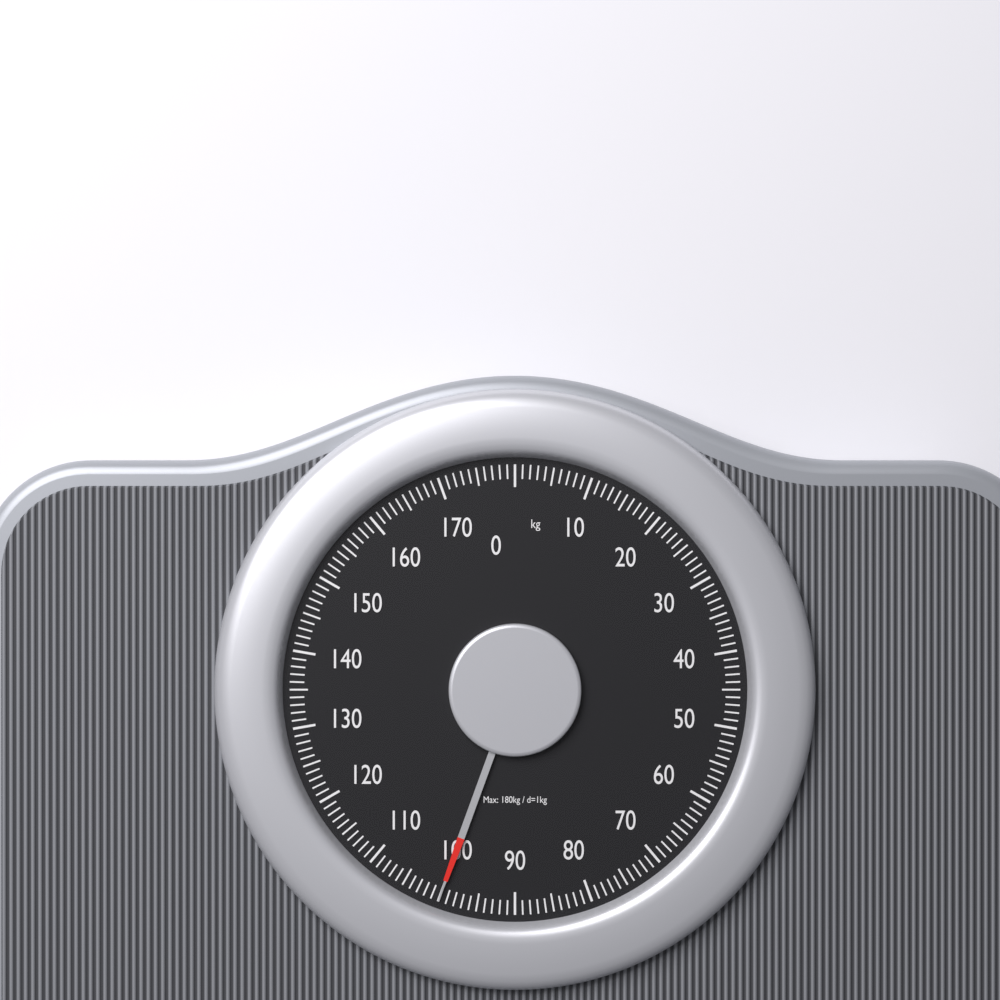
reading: 100 kg
